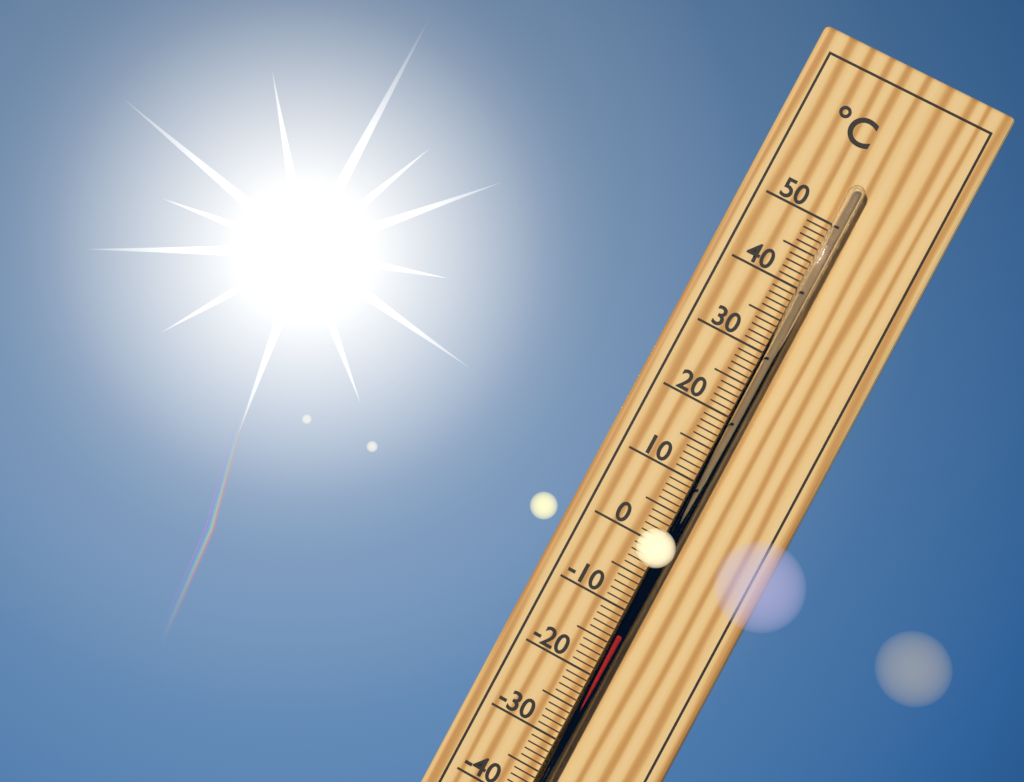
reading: -13 °C
